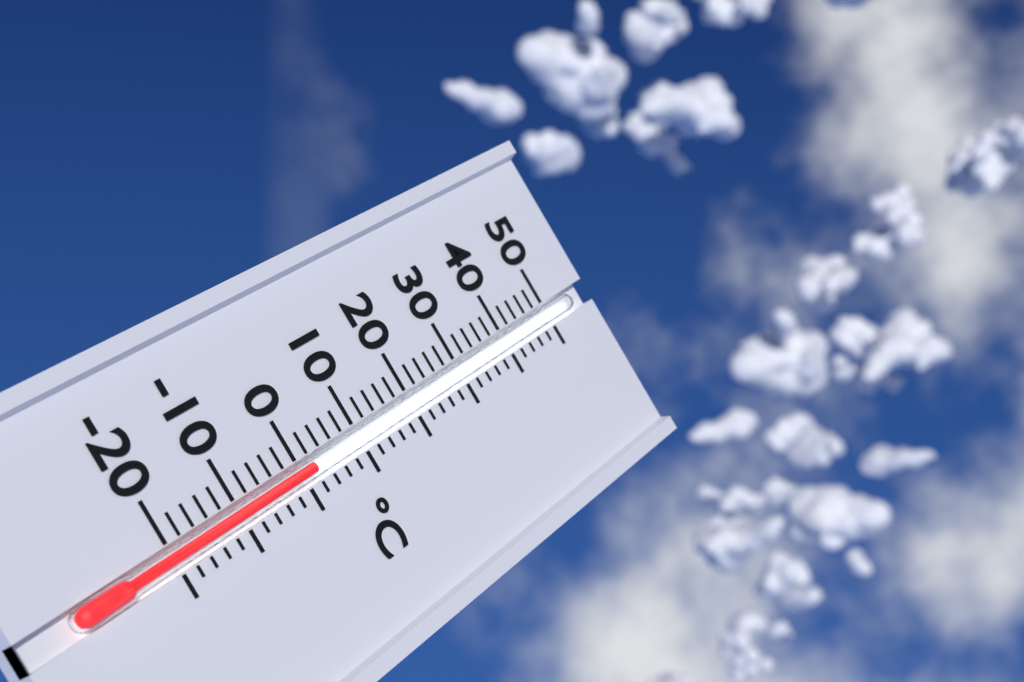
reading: 2 °C
